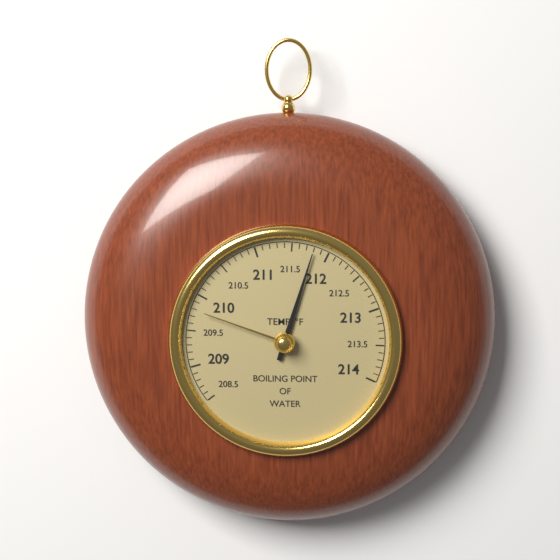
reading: 211.8 °F
